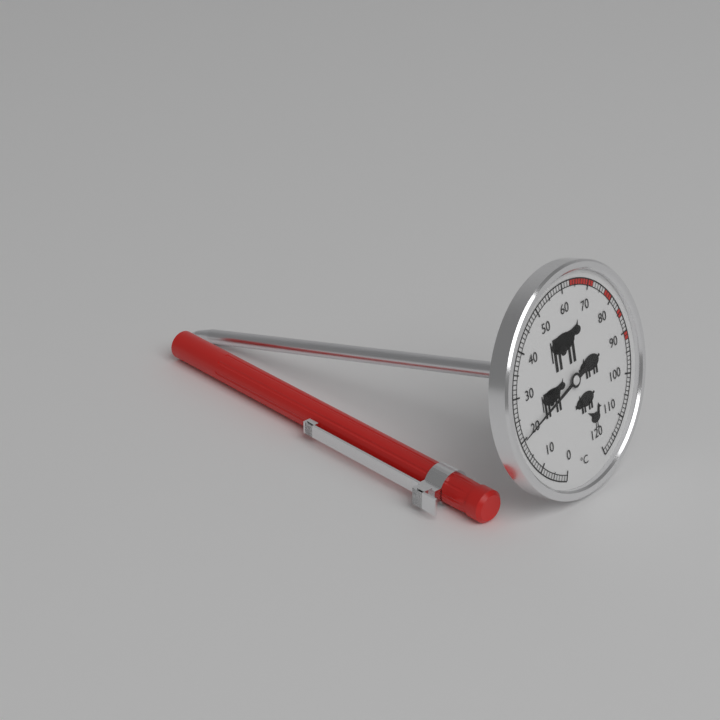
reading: 20 °C
